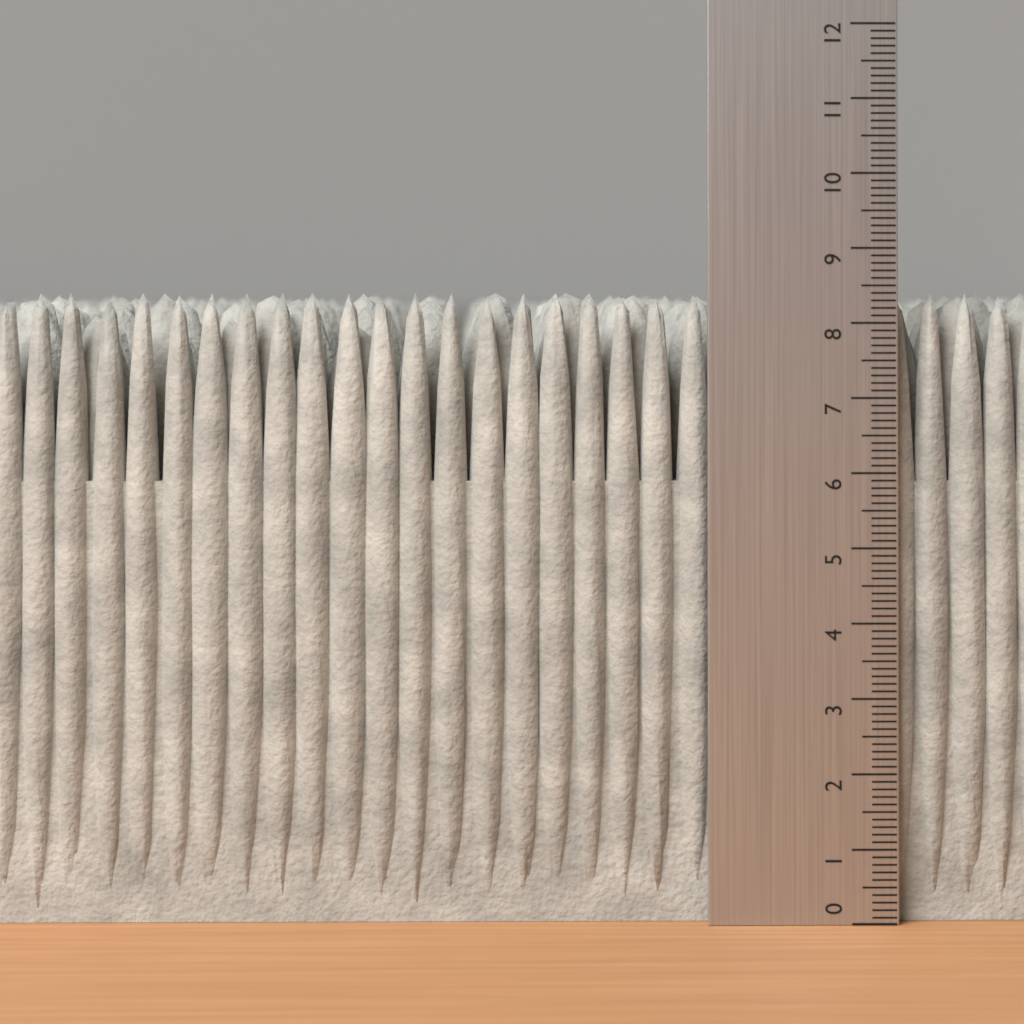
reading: 8.4 (no unit)
